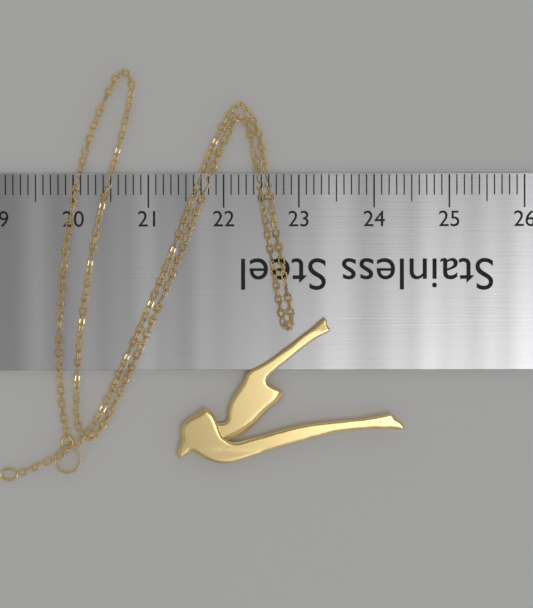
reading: 24.4 (no unit)
